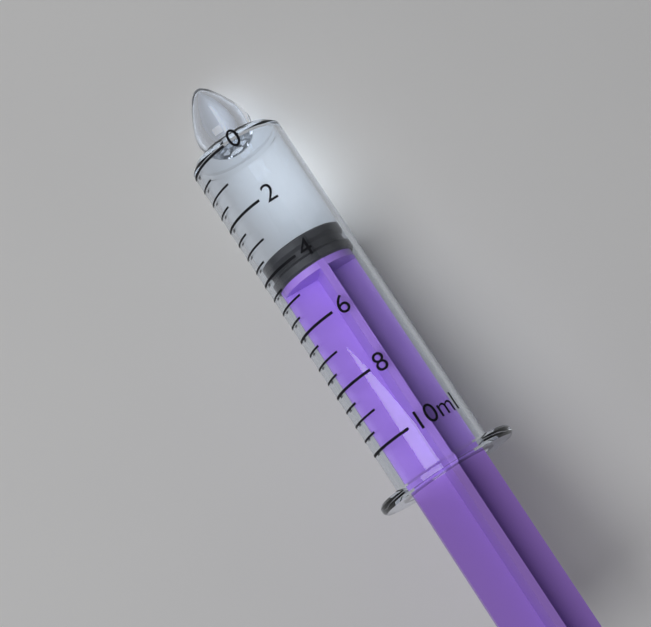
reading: 3.5 ml
